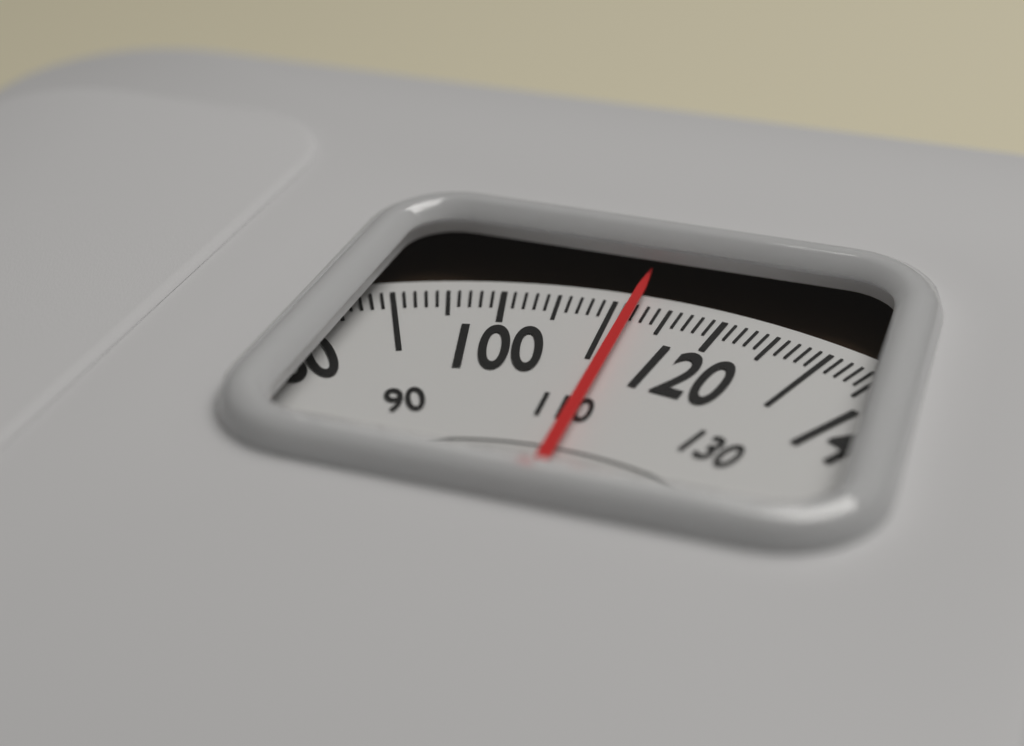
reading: 112 lb
